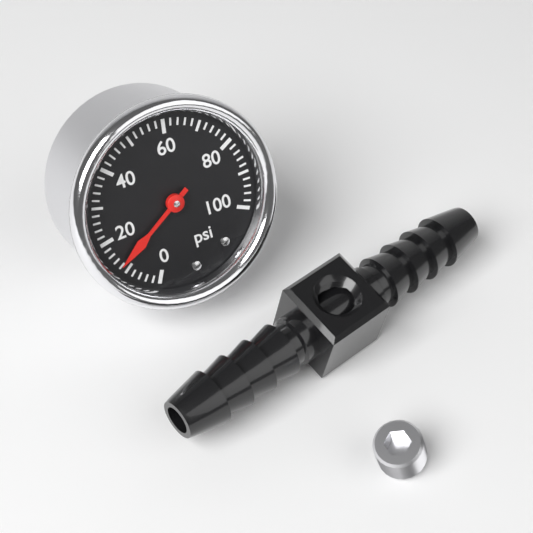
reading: 12 psi
